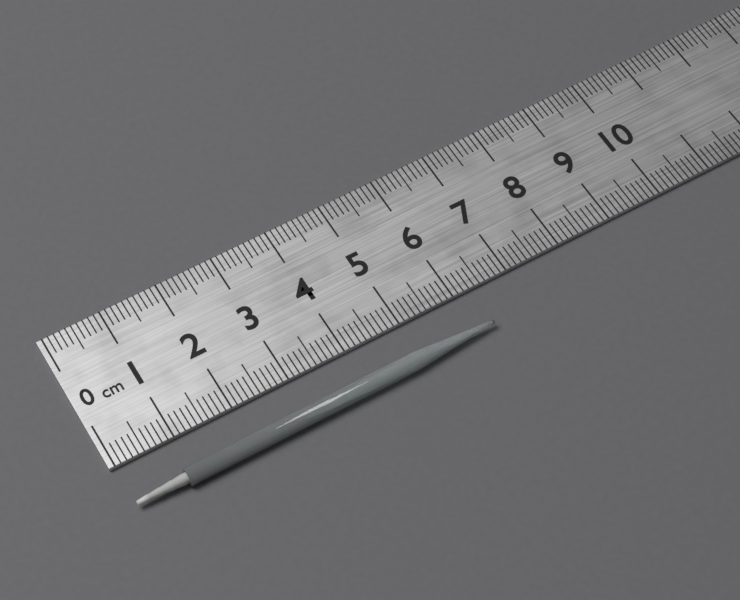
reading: 6.3 cm
